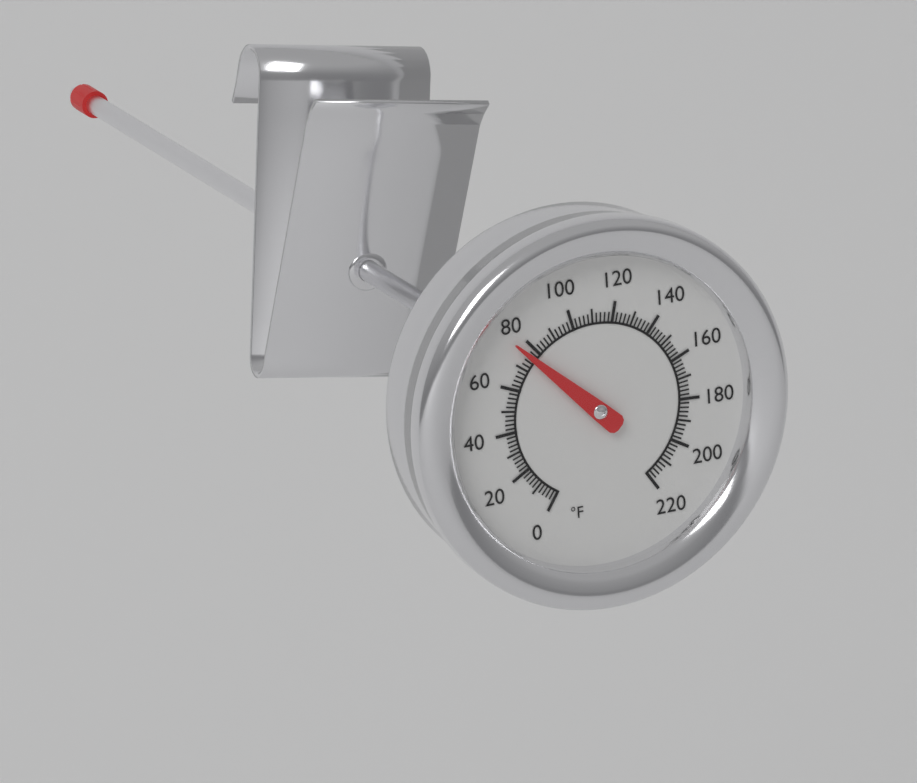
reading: 76 °F
